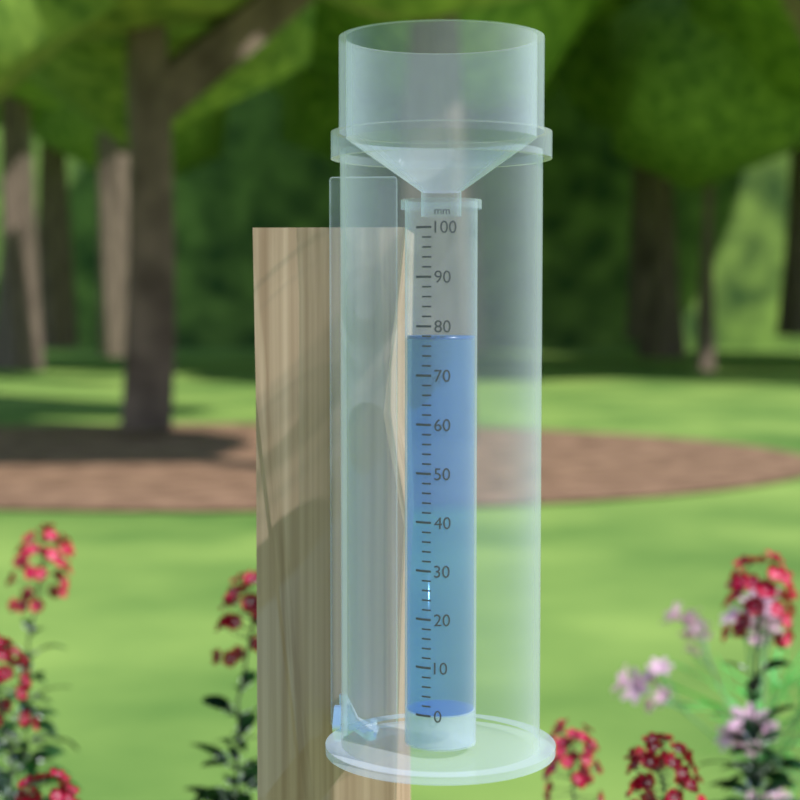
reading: 78 mm
